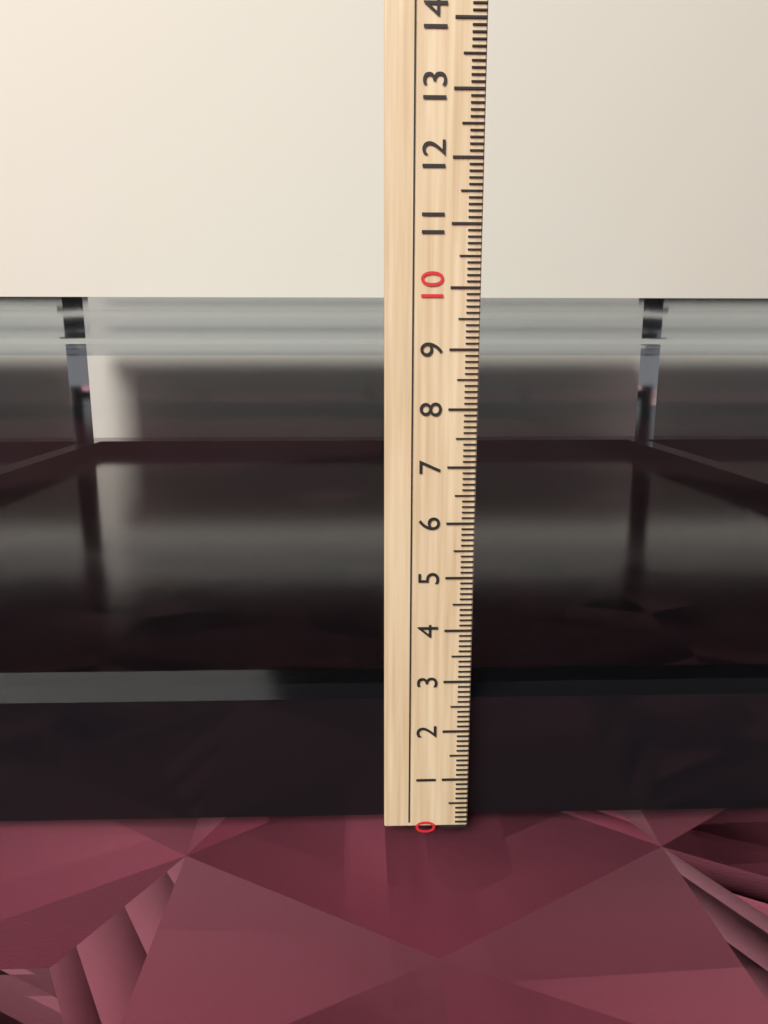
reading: 9.9 cm
